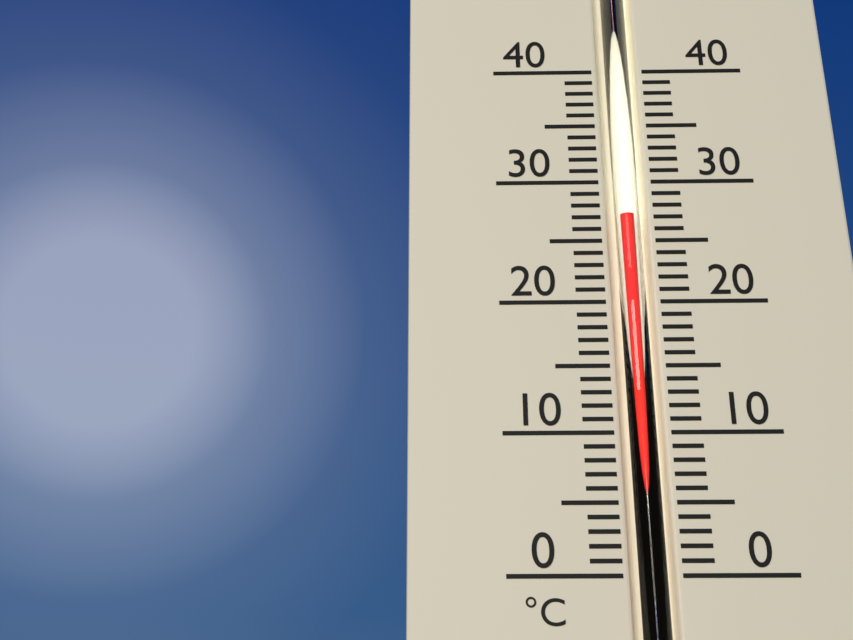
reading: 27 °C
